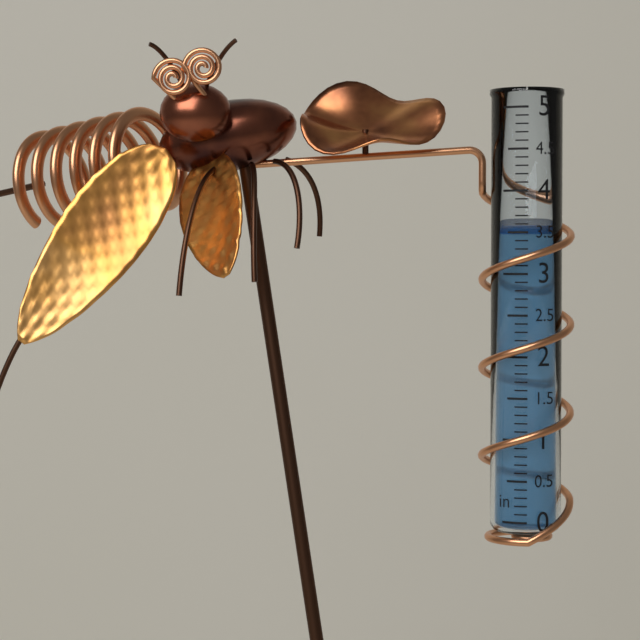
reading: 3.5 in
